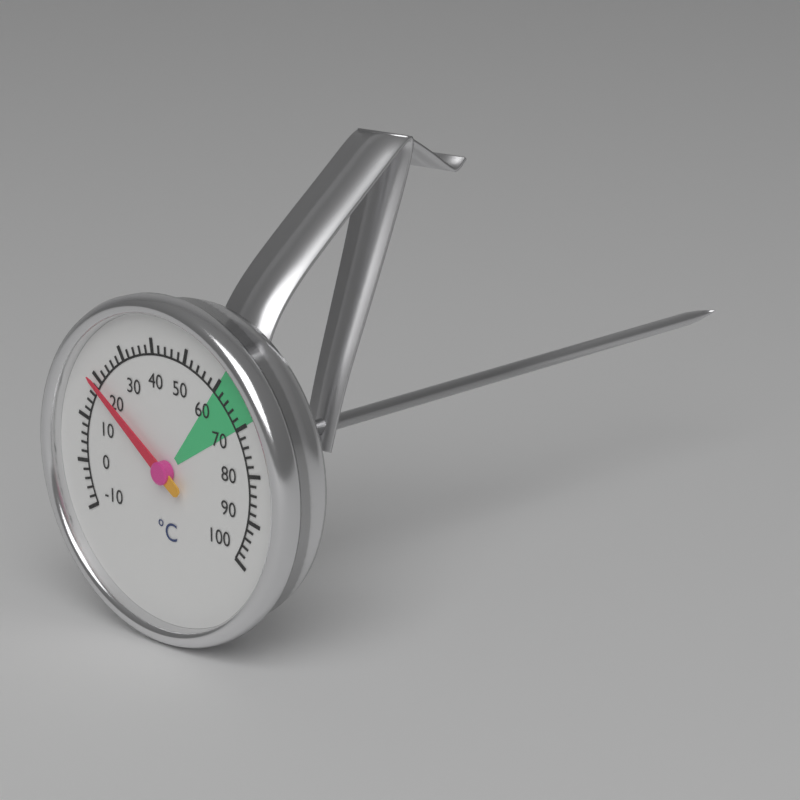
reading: 19 °C
